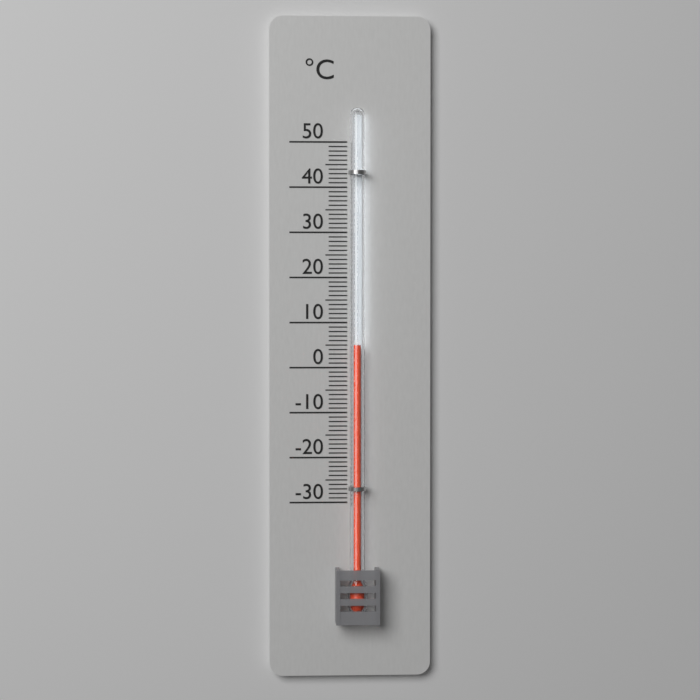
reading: 5 °C
